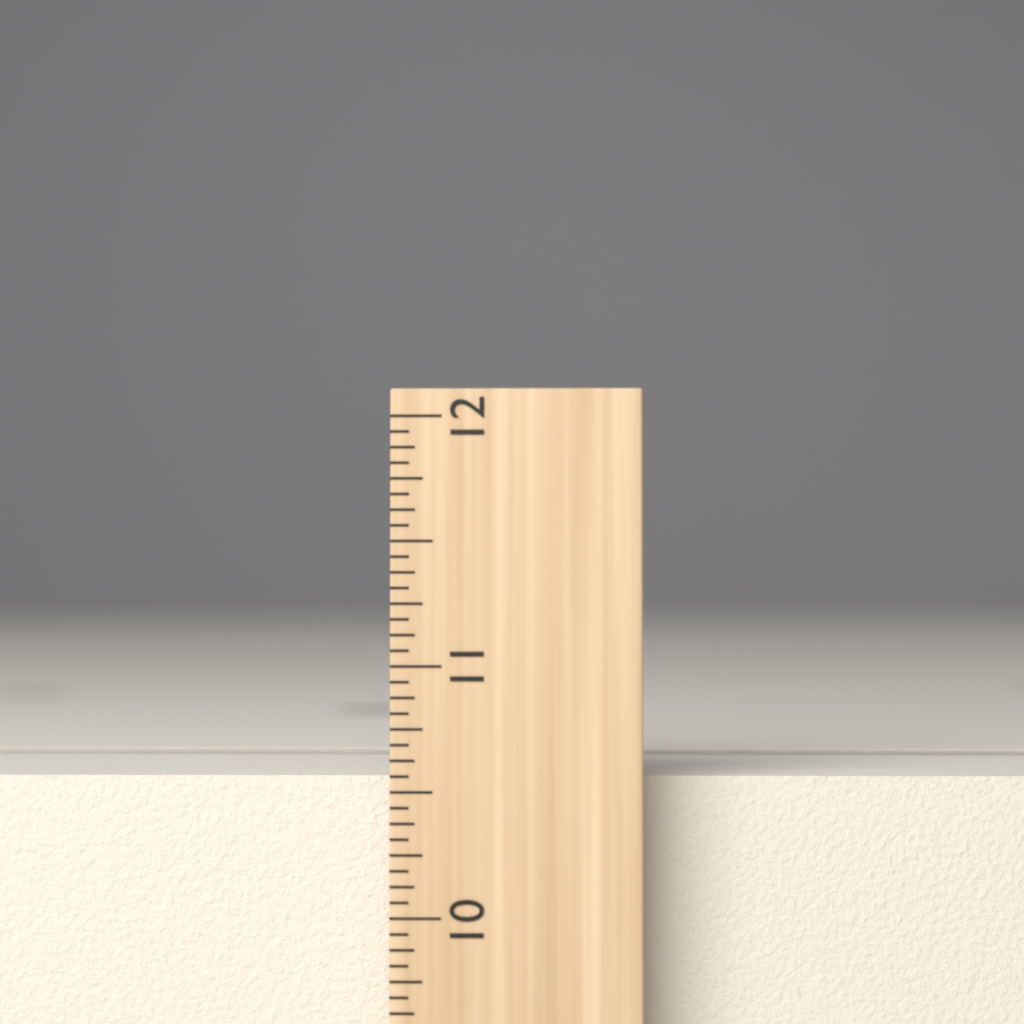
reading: 10.5625 inch
